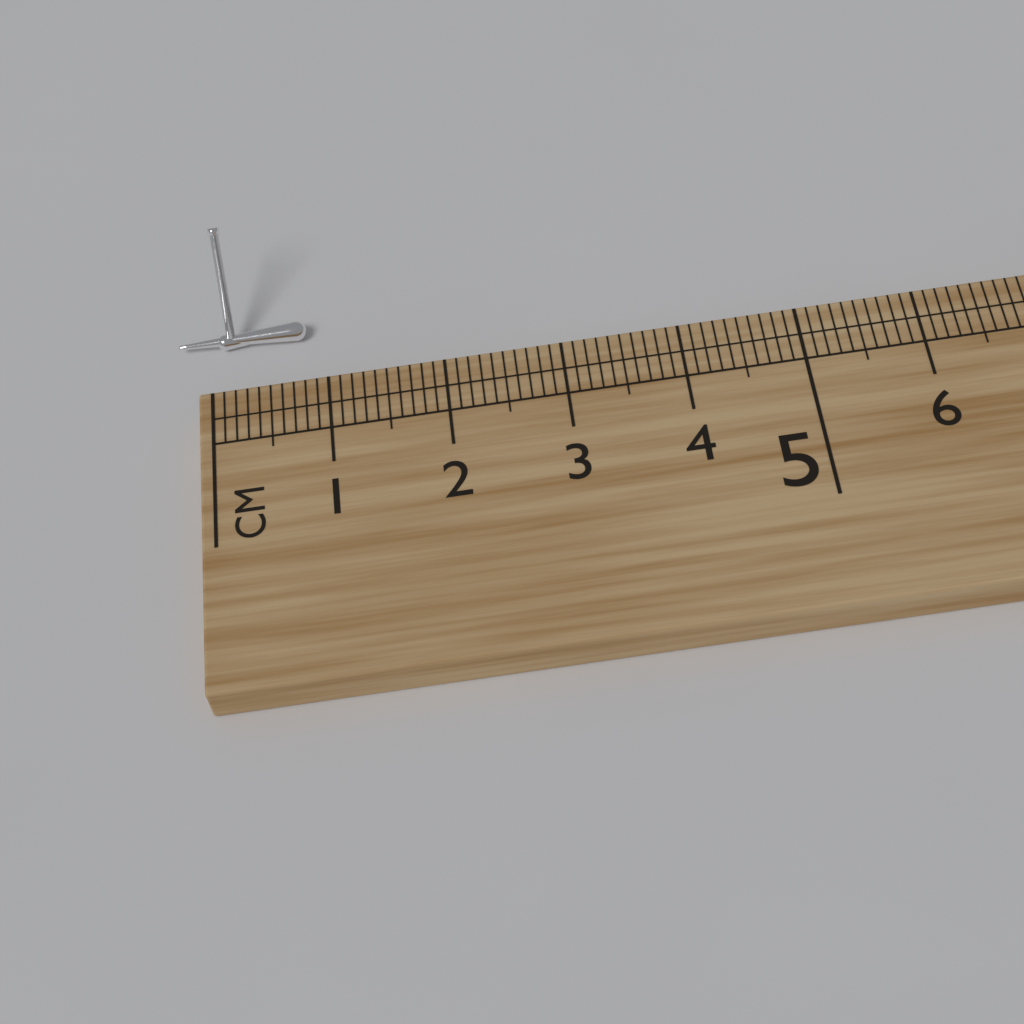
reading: 0.8 cm
